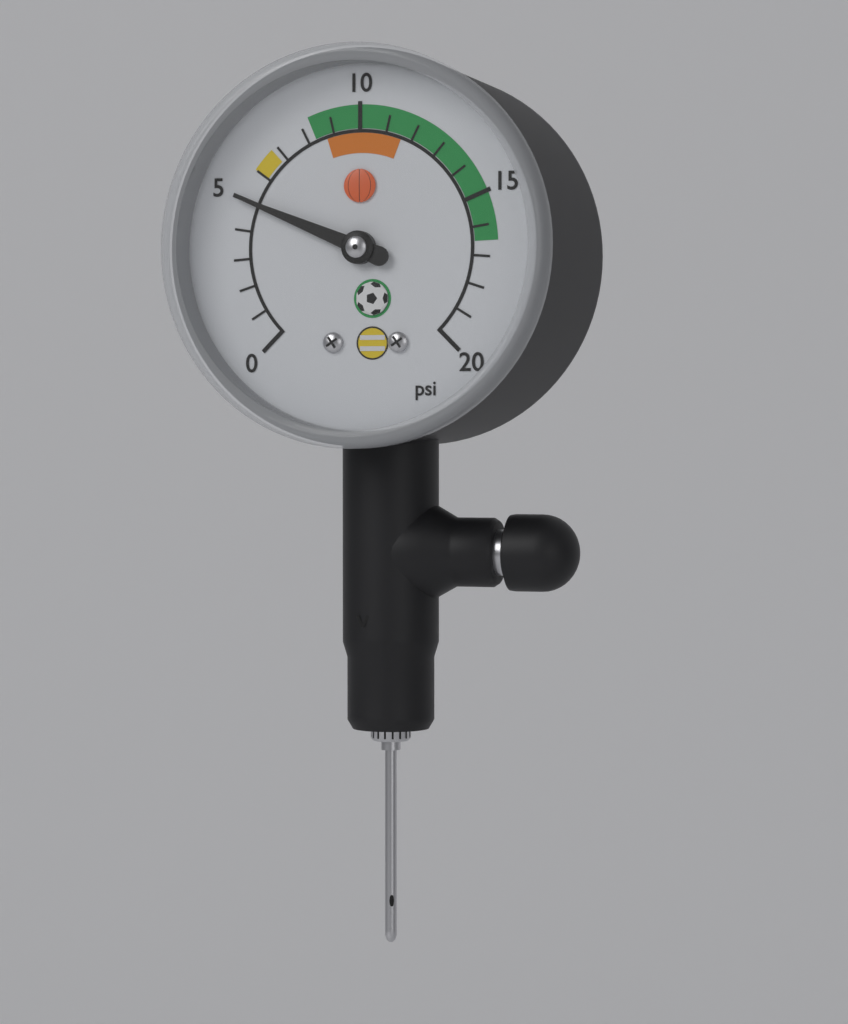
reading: 5 psi
